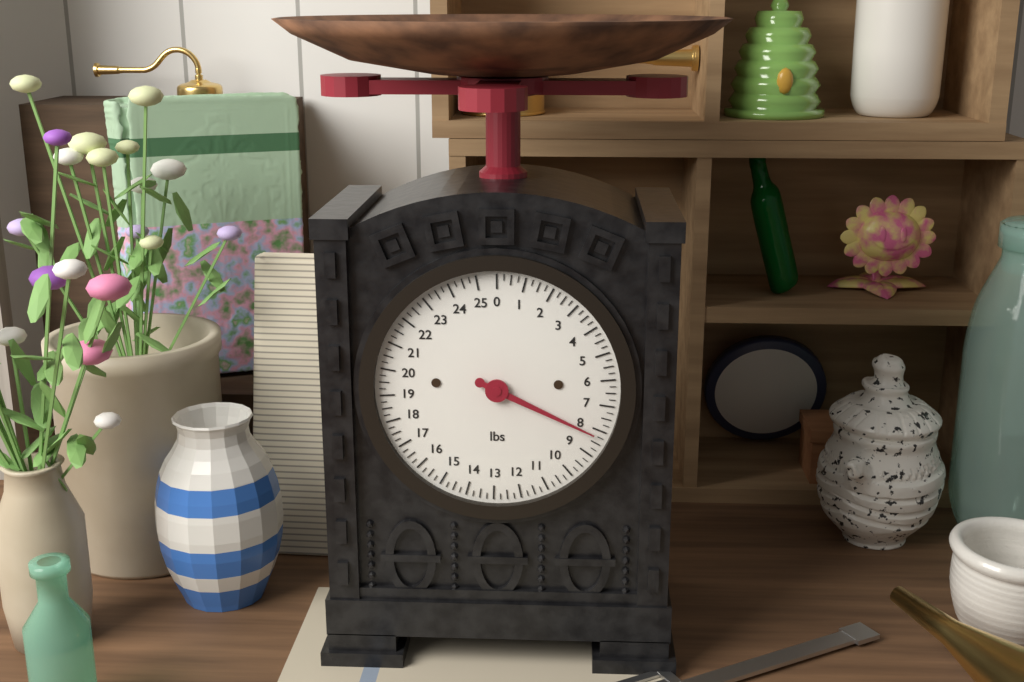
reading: 8.25 lbs
